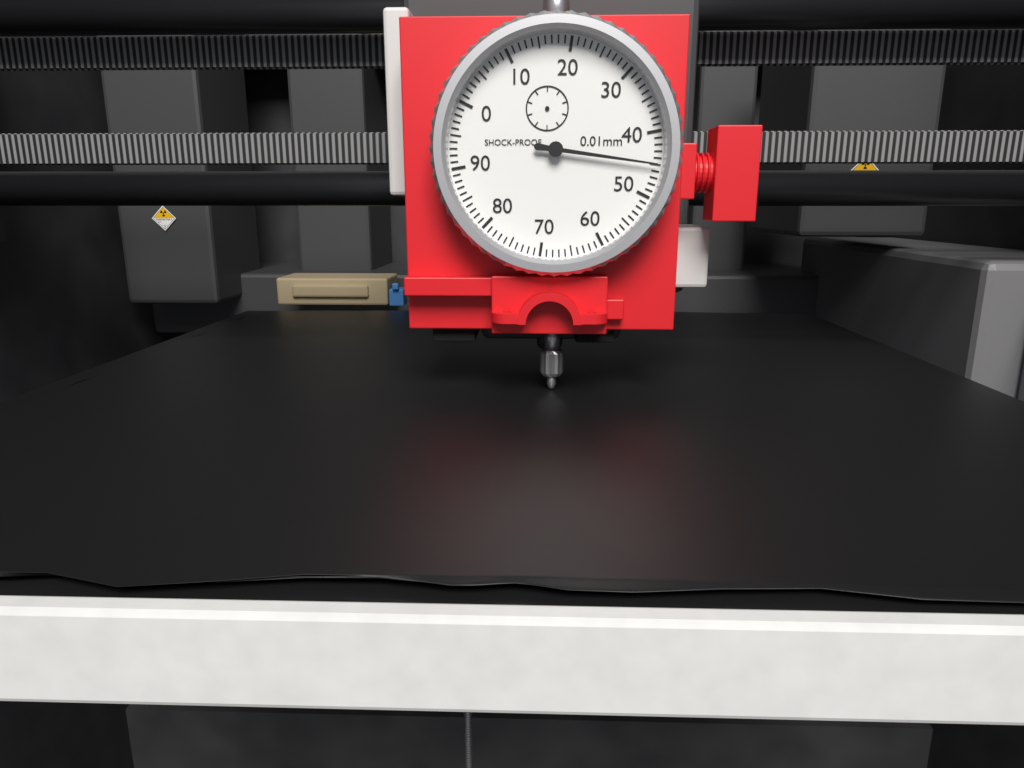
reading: 45 0.01mm
